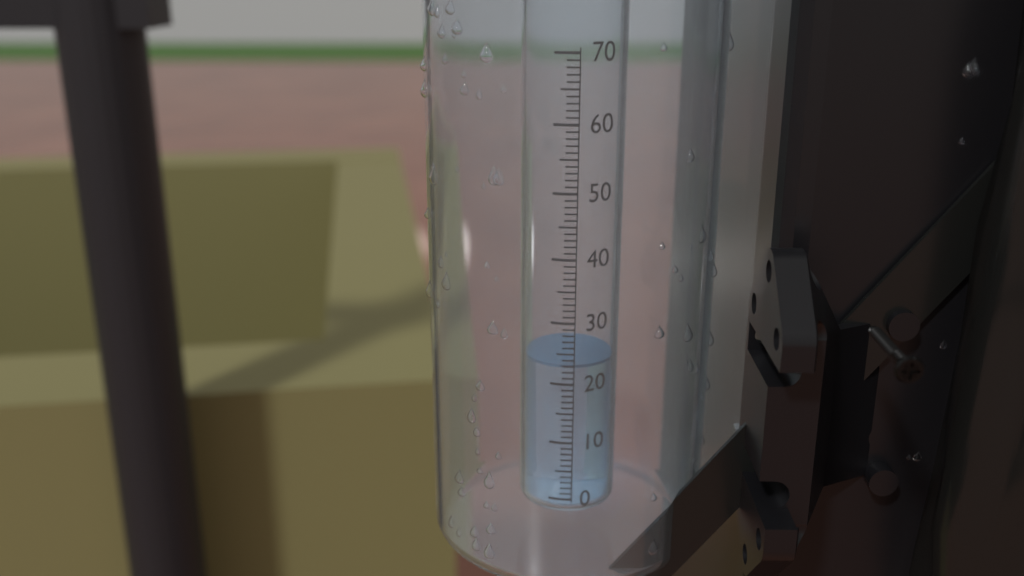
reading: 23 (no unit)
